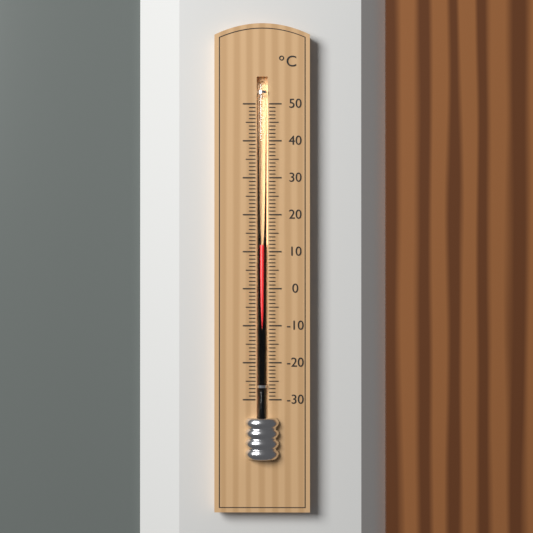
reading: 12 °C
